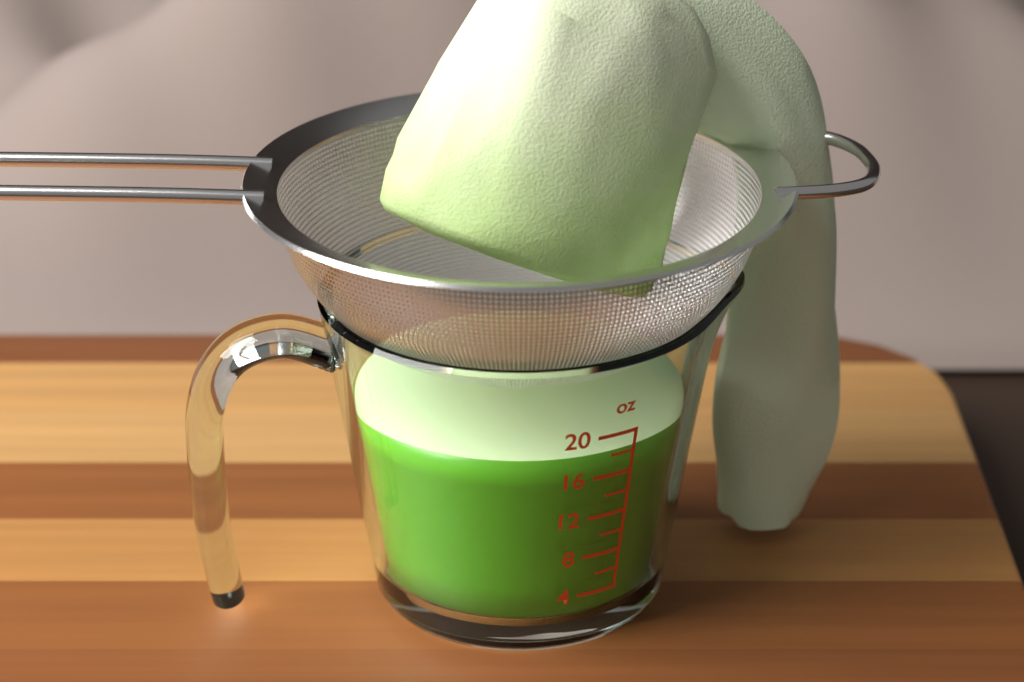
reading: 18 oz
